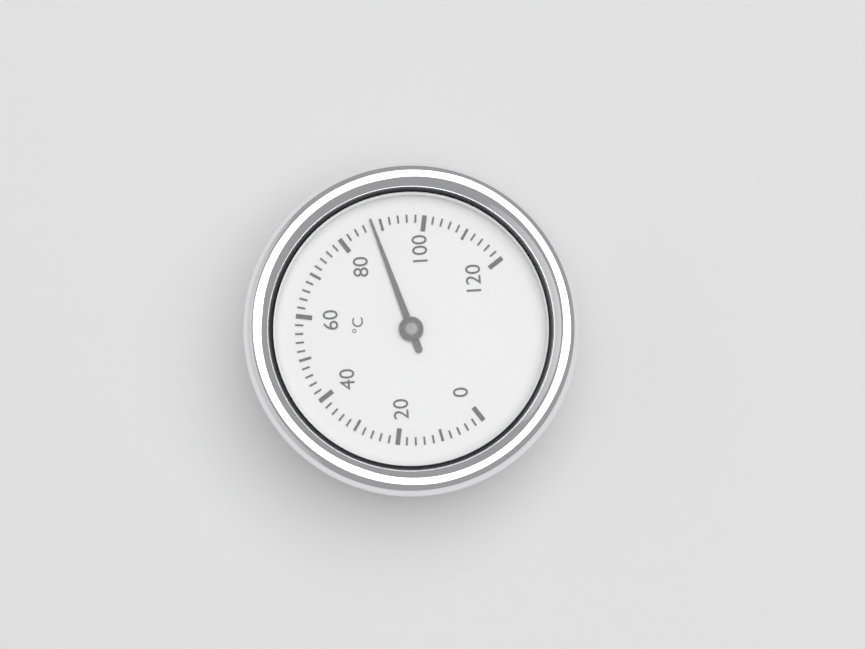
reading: 88 °C
